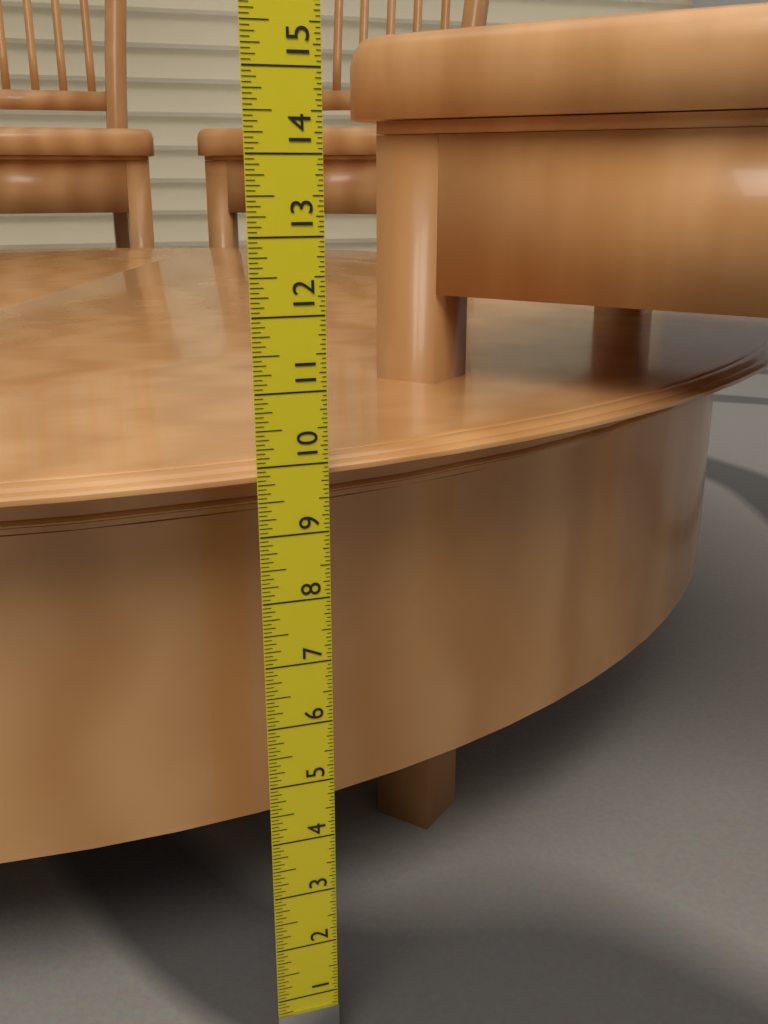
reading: 9.9375 in
